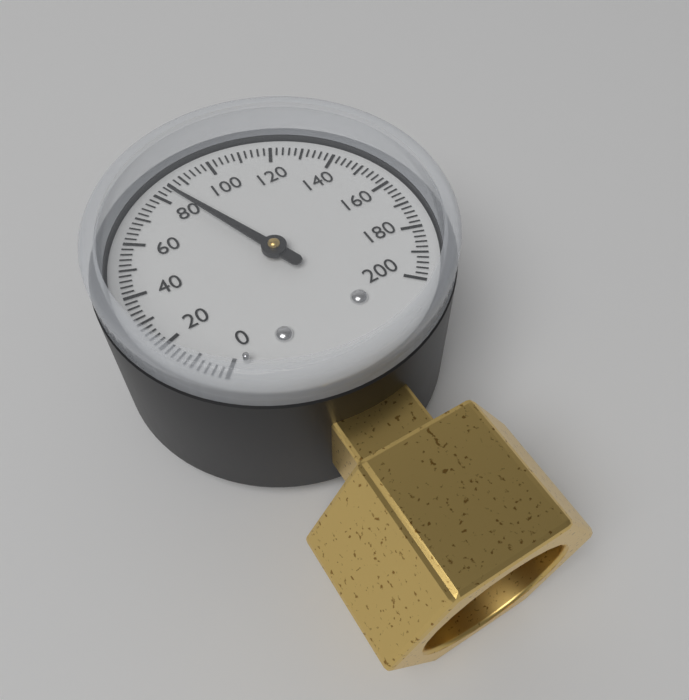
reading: 84 (no unit)
